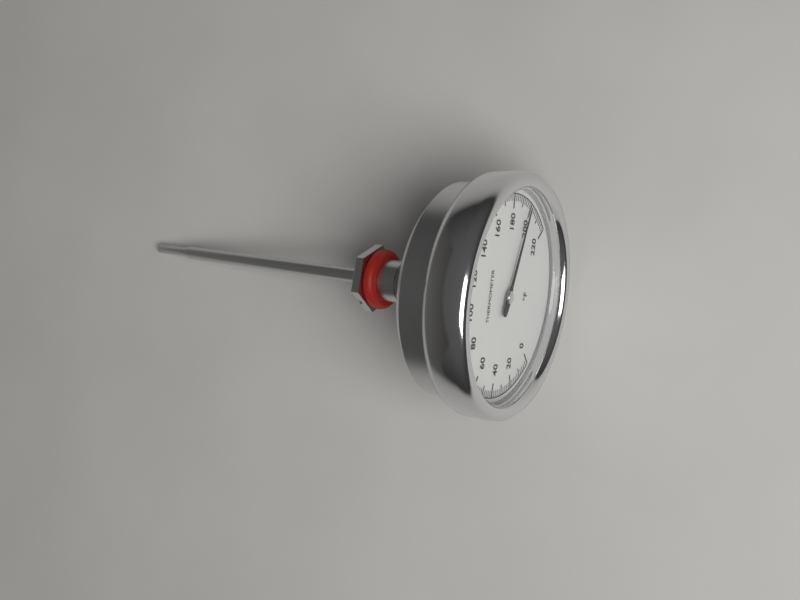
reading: 198 °F
